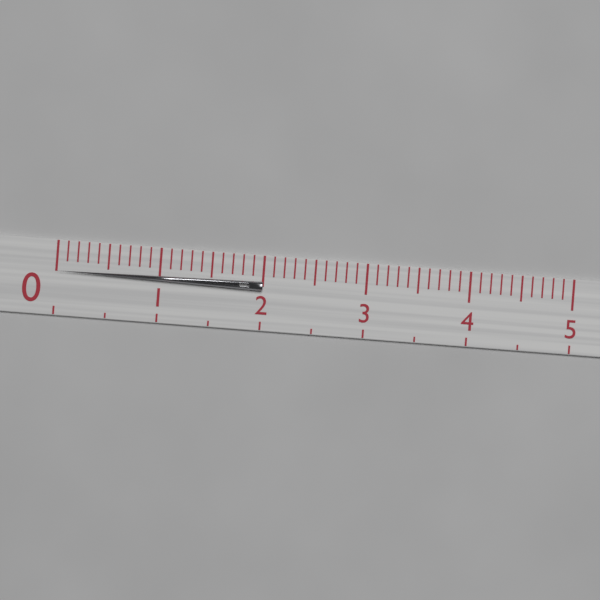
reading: 2.0 (no unit)
